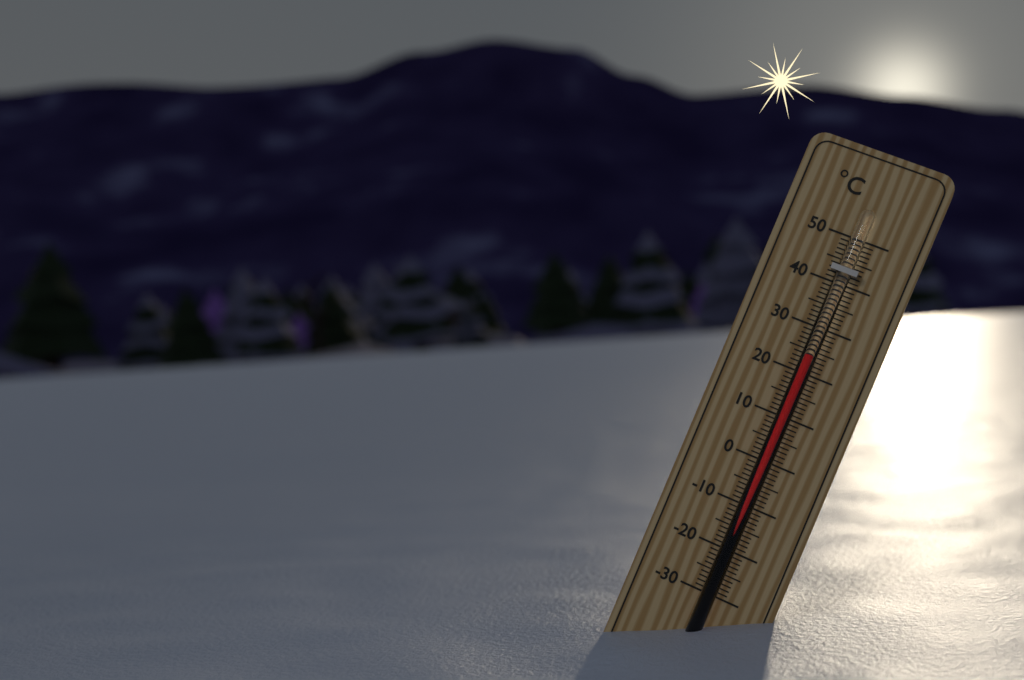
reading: 24 °C
